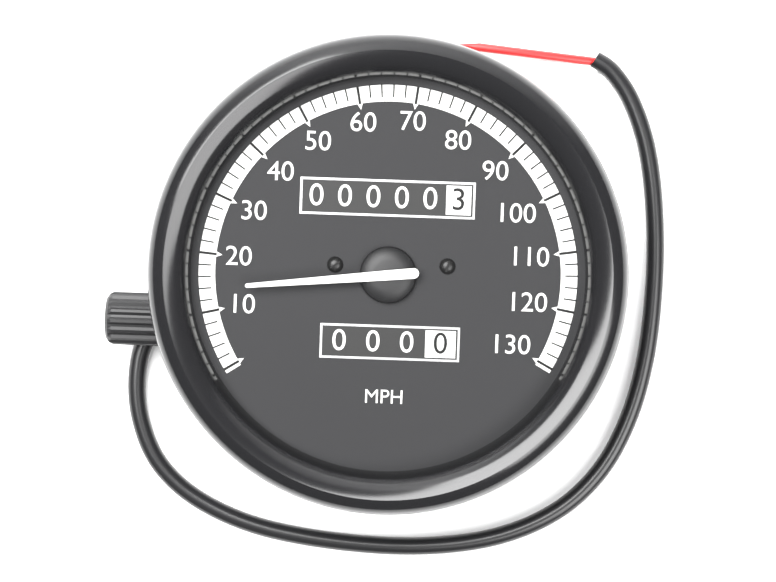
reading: 14 MPH
